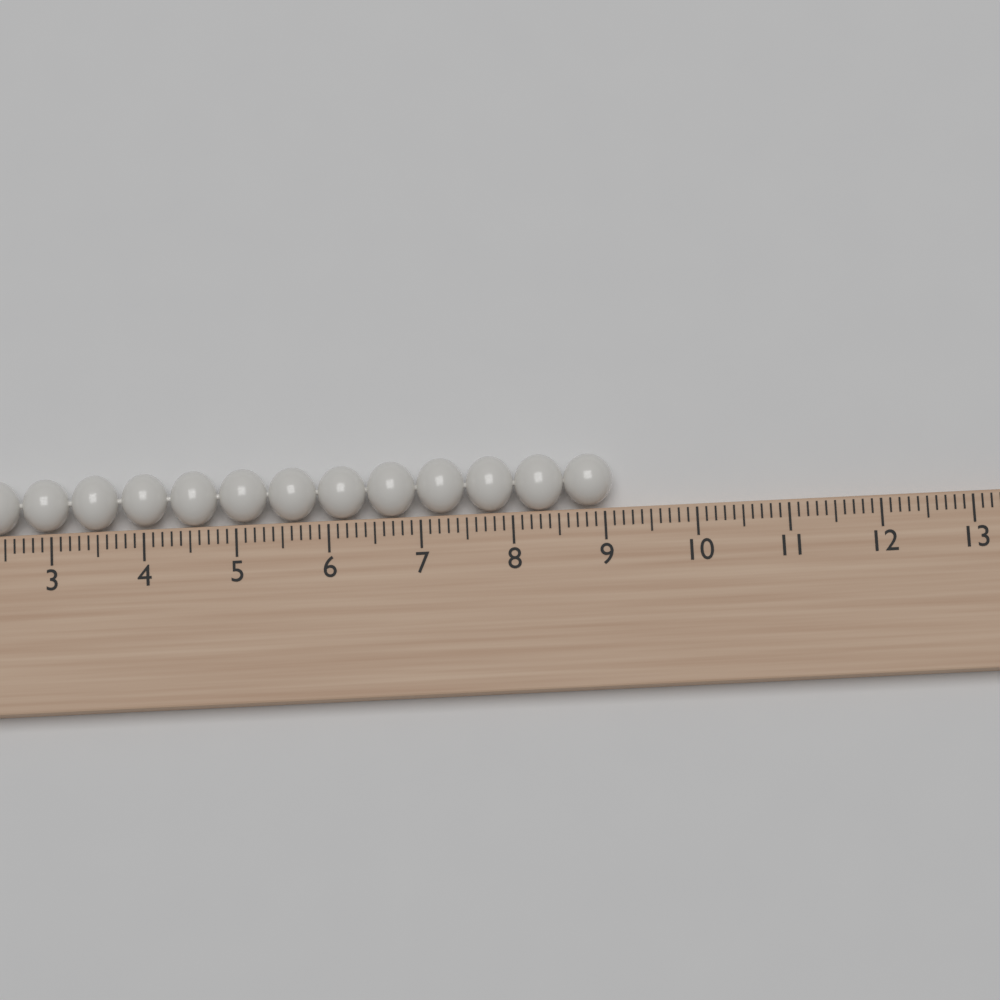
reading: 9.1 cm
